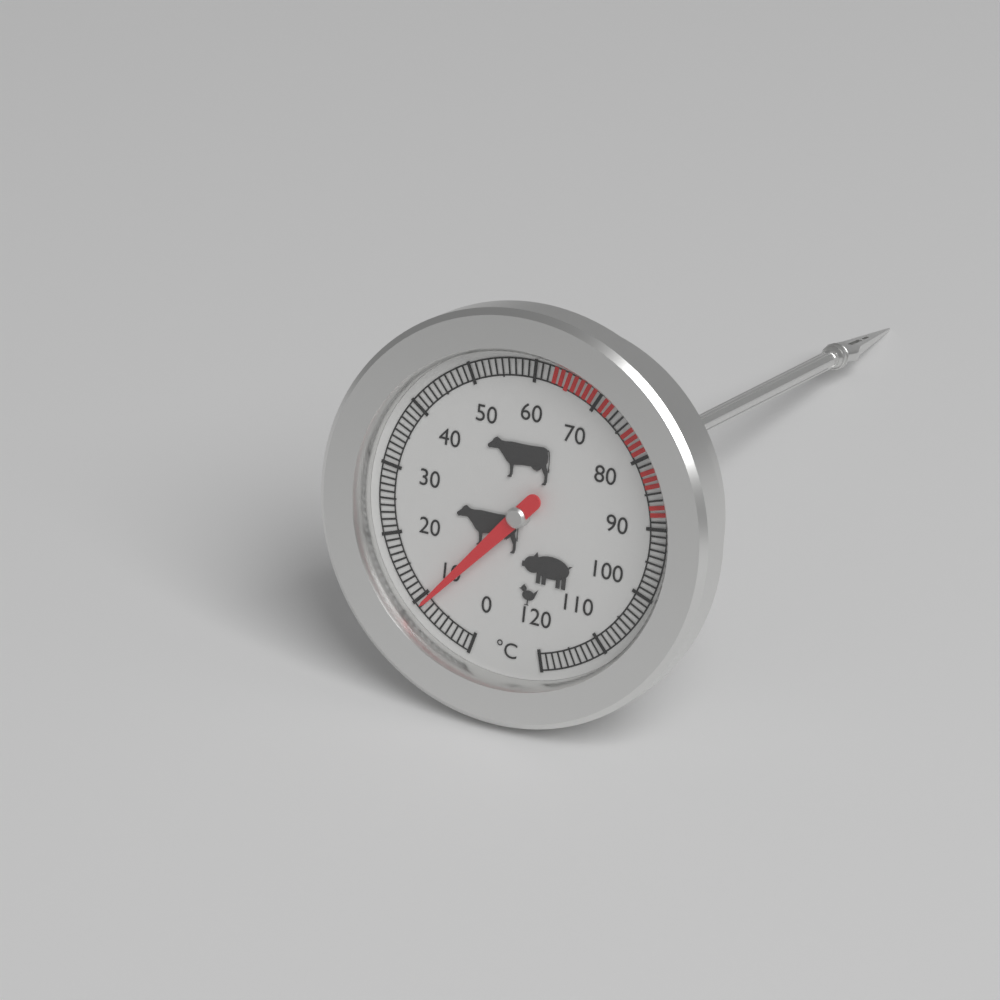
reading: 9 °C
